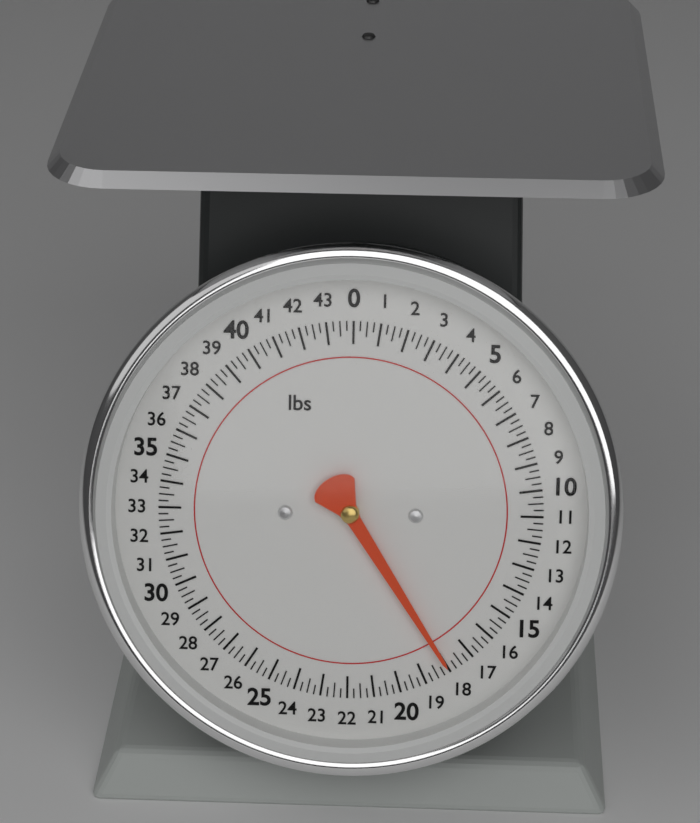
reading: 18.00 lbs
